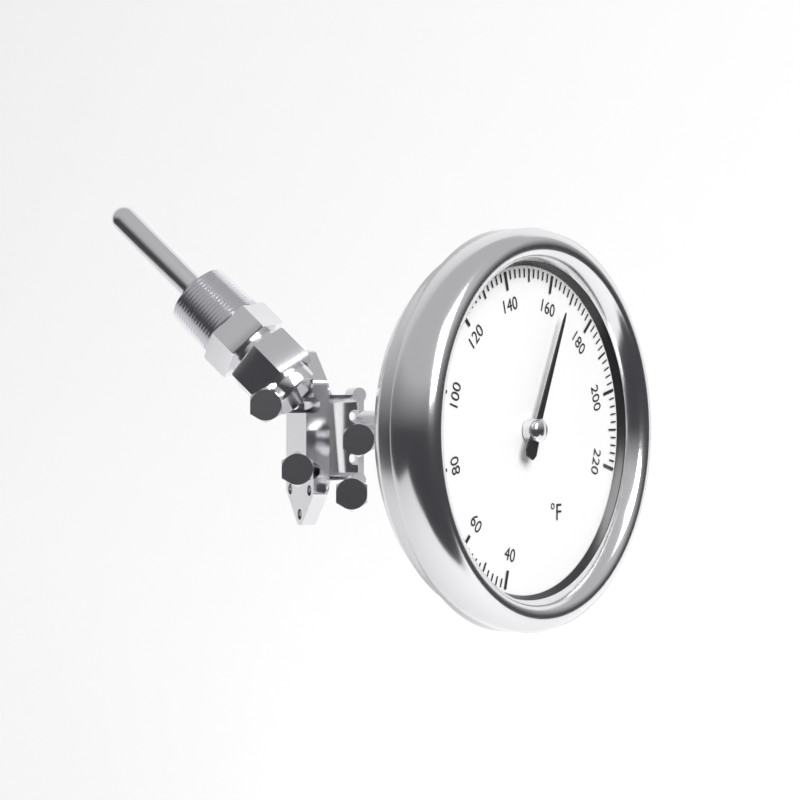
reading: 166 °F
